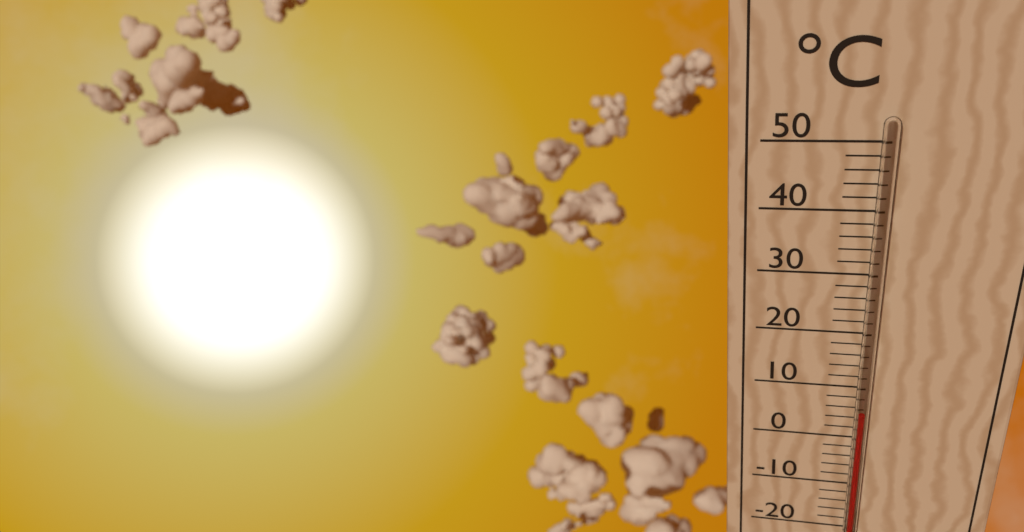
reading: 6 °C
